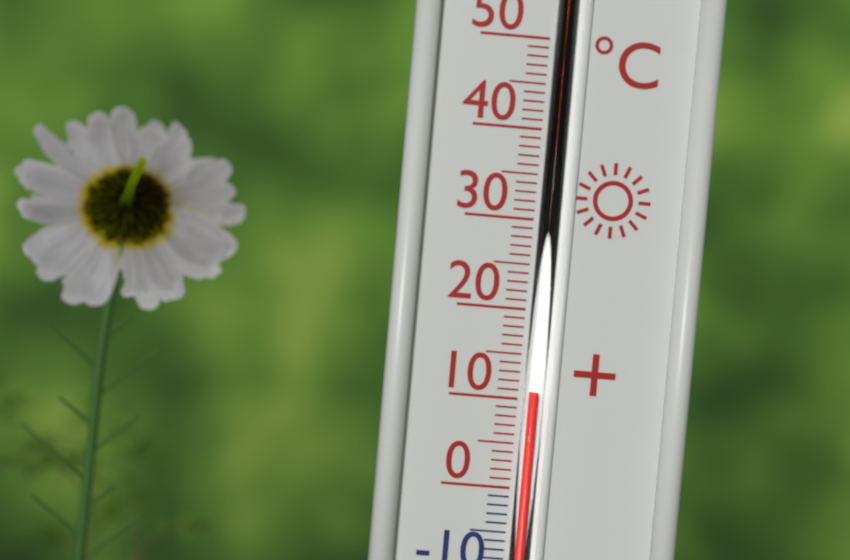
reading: 11 °C
